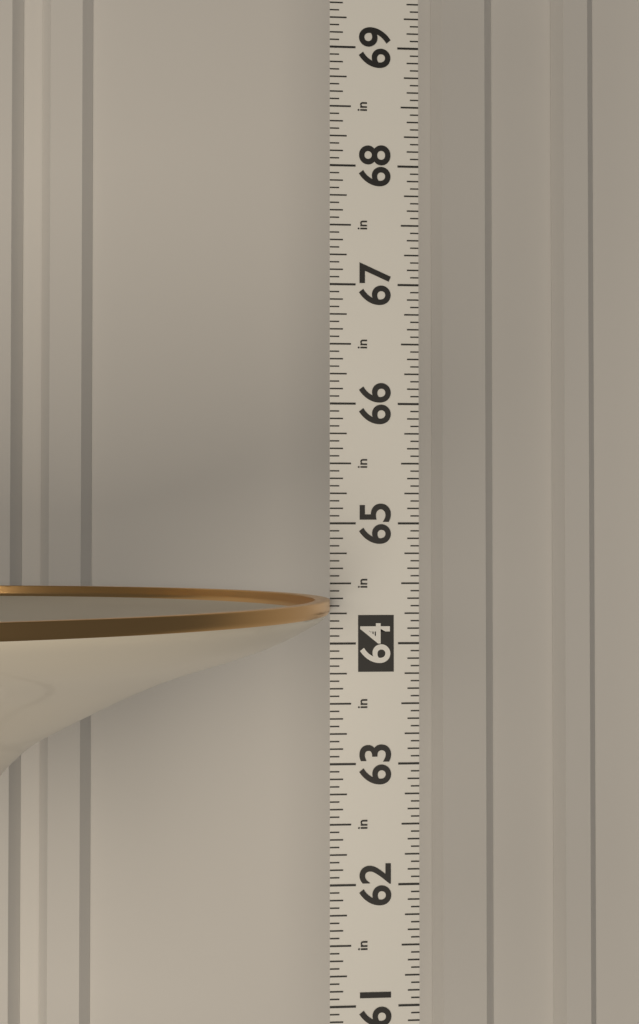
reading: 64.3750 in
